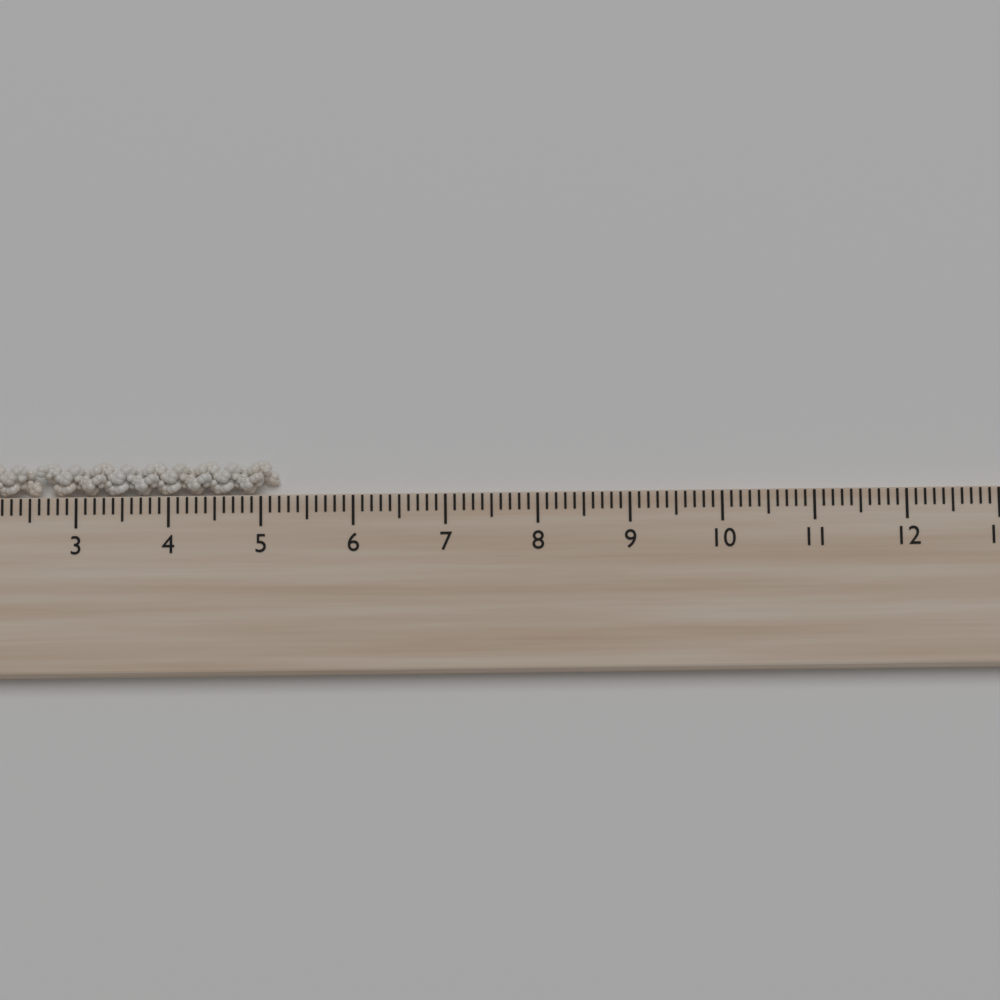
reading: 5.2 cm
